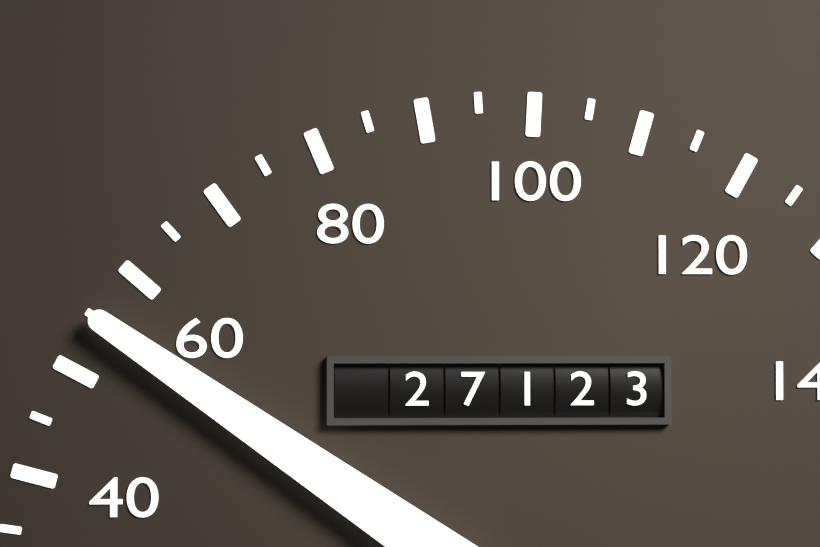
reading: 55 (no unit)
